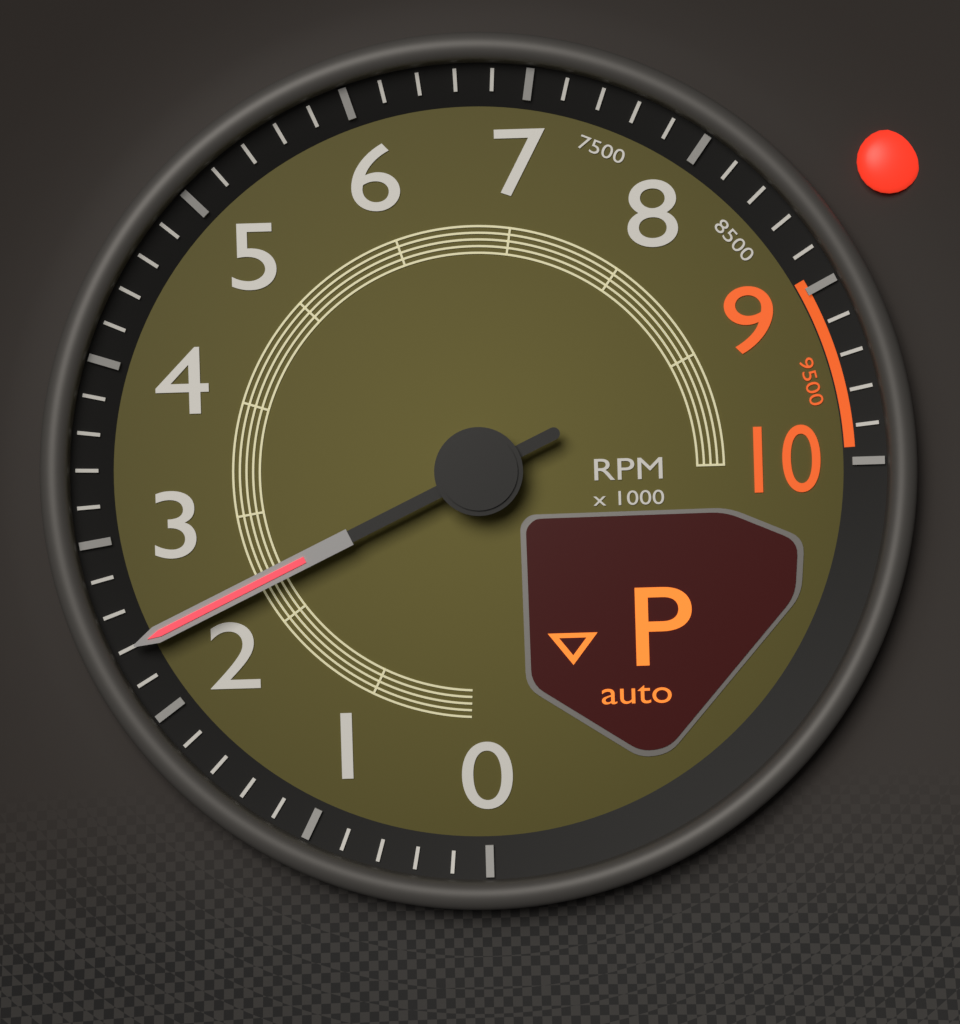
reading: 2400 RPM
